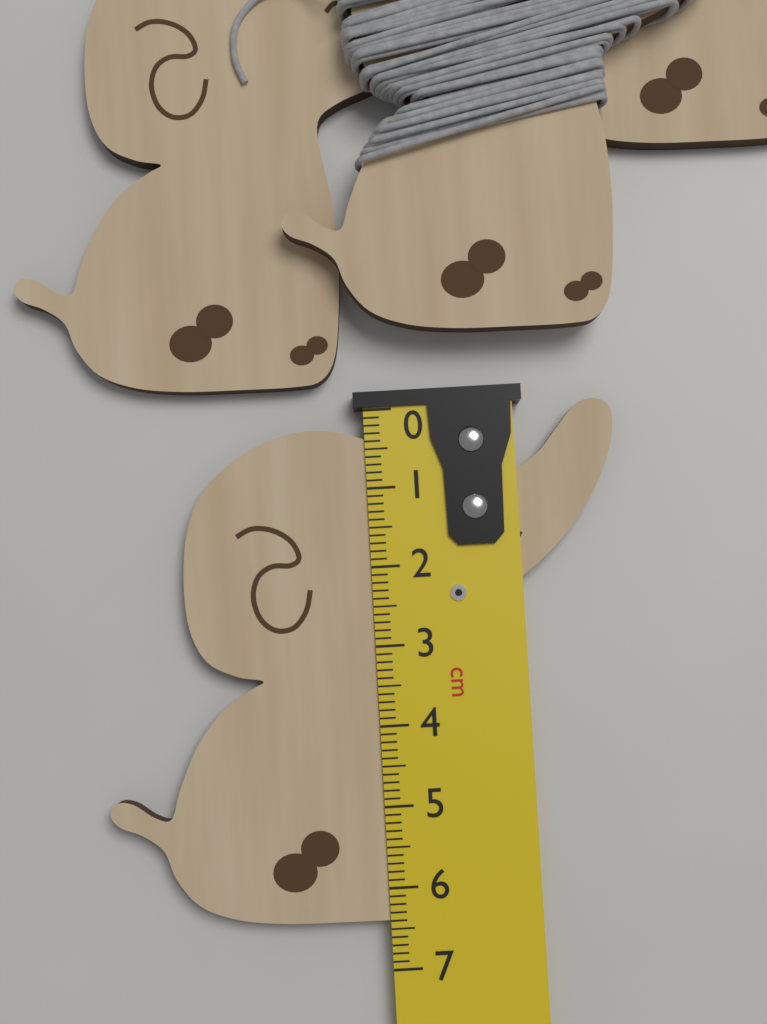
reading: 6.4 cm
